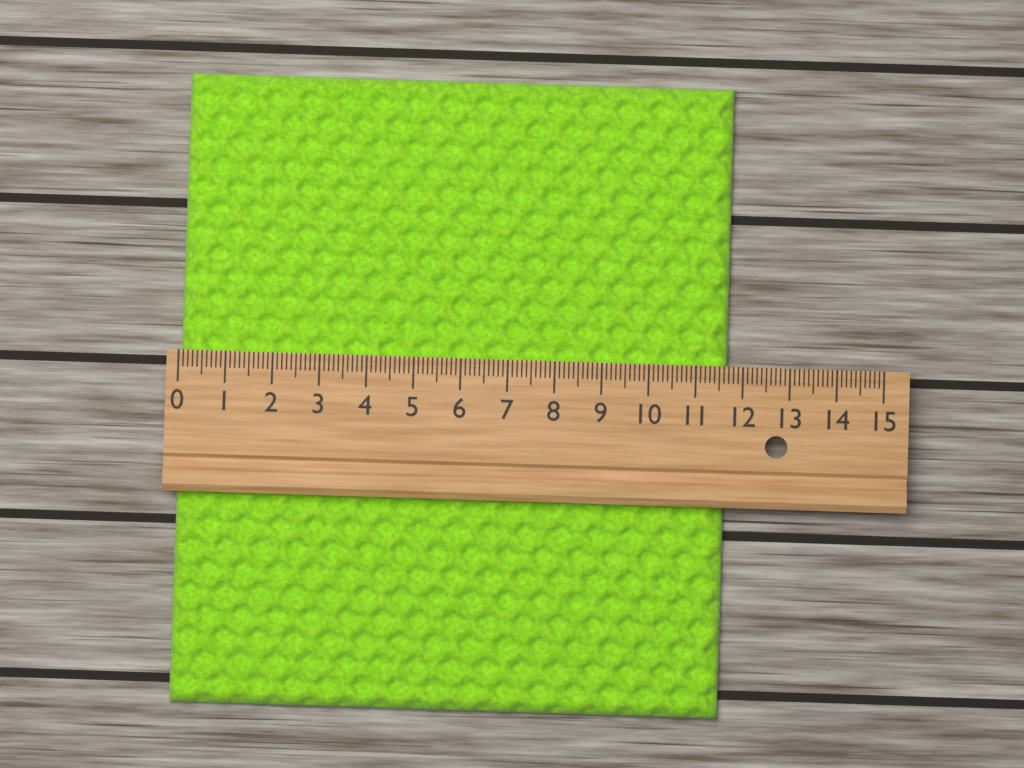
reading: 11.7 (no unit)
